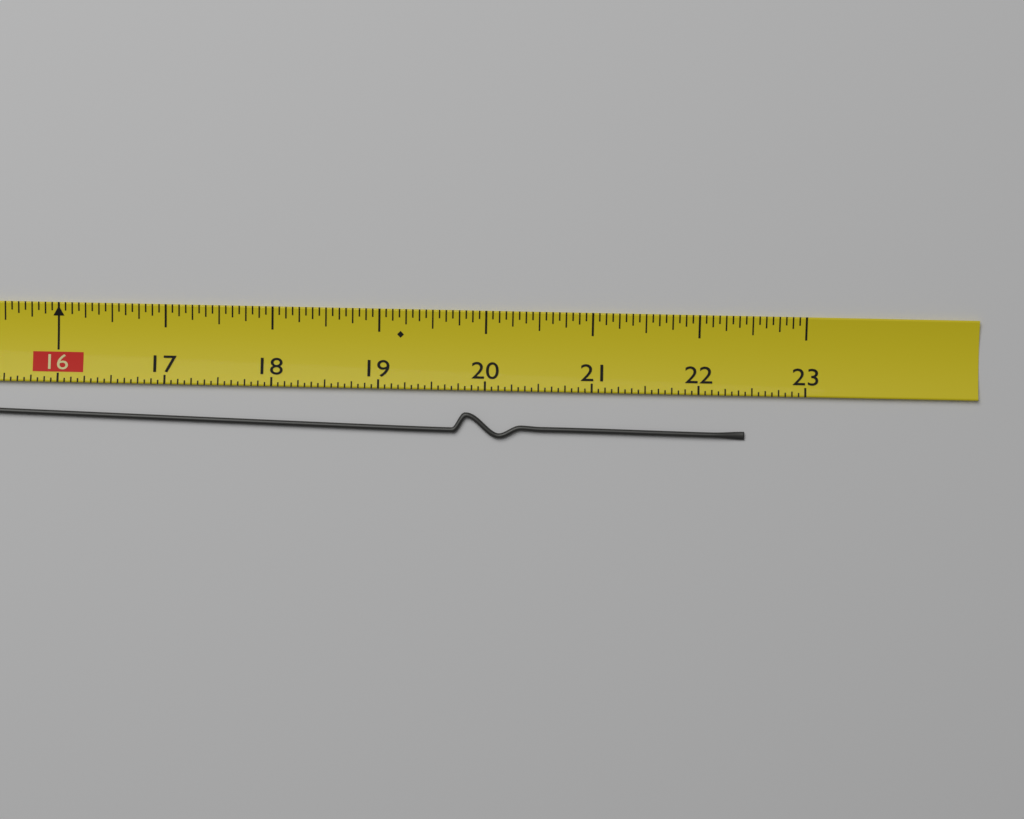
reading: 22.4375 (no unit)
